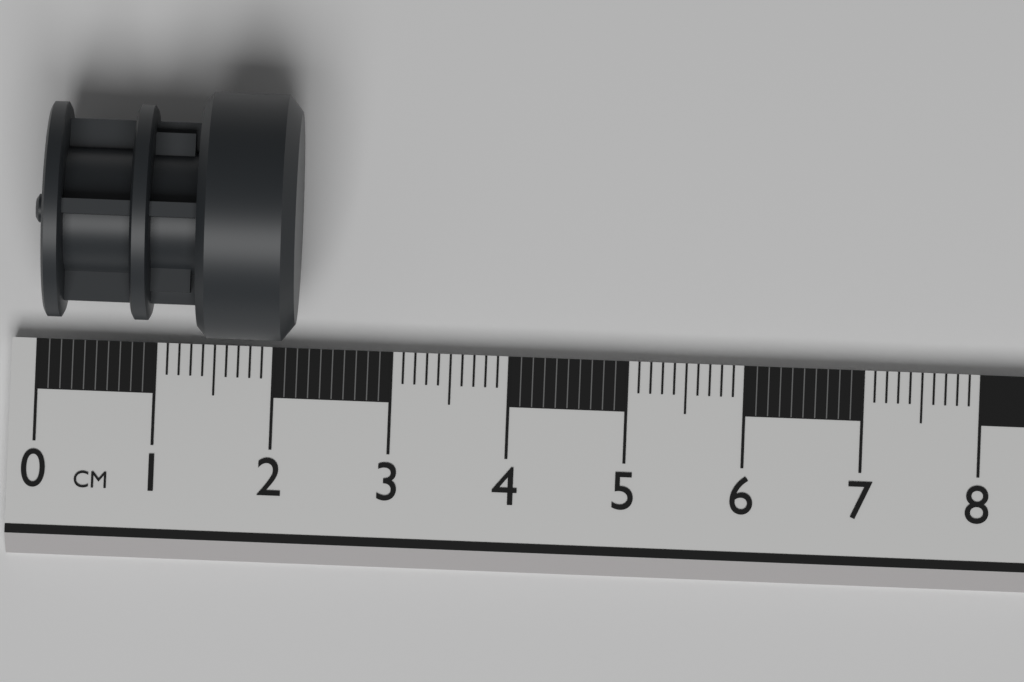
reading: 2.2 cm
